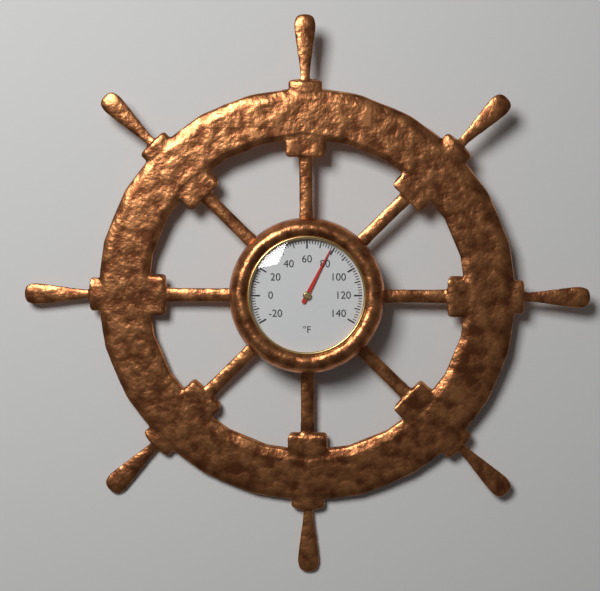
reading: 78 °F
